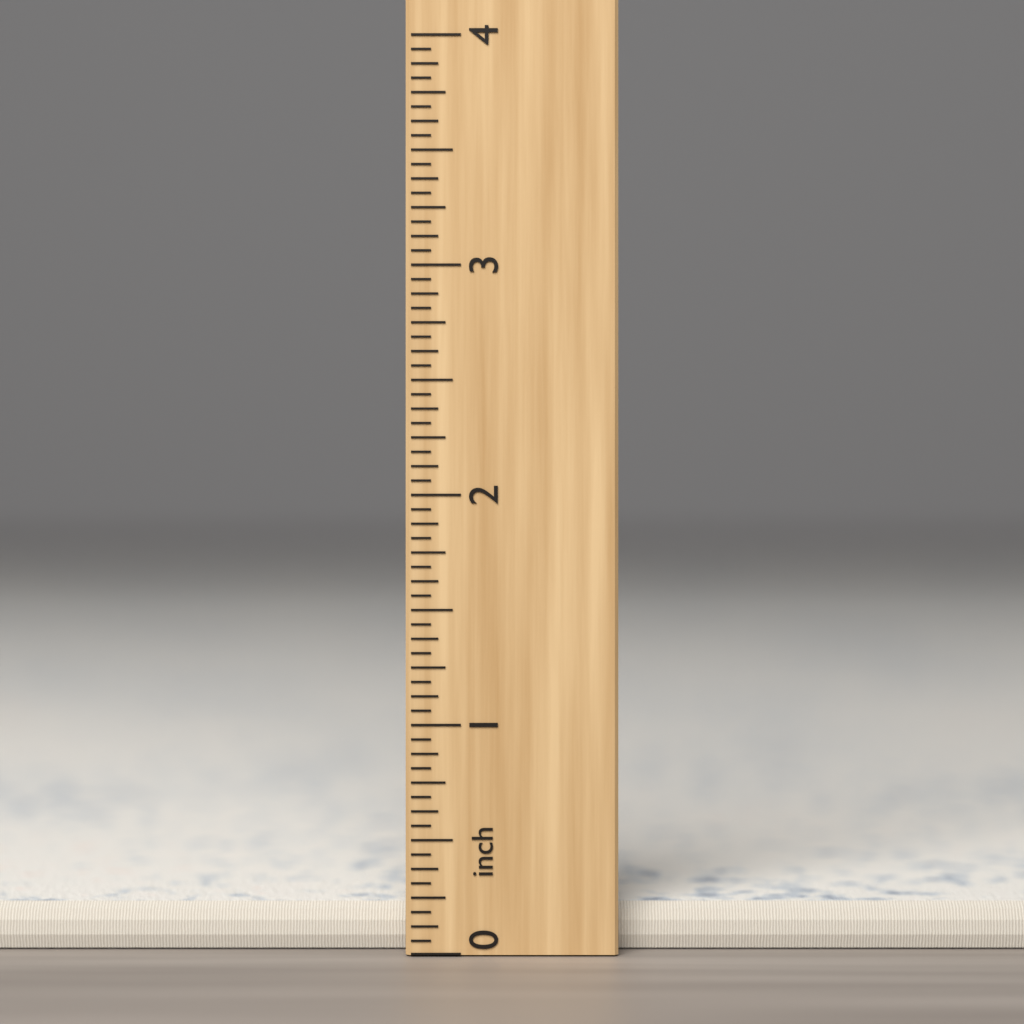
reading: 0.2000 inch
